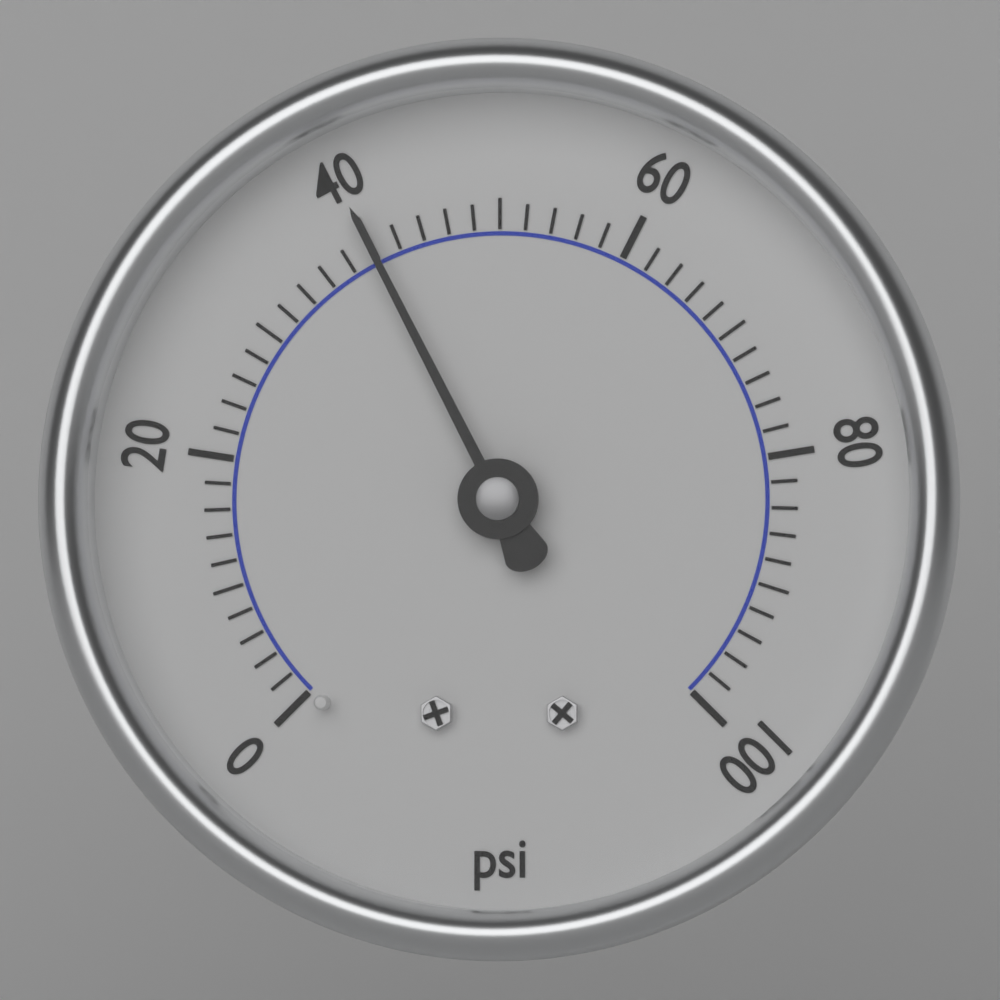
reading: 40 psi
